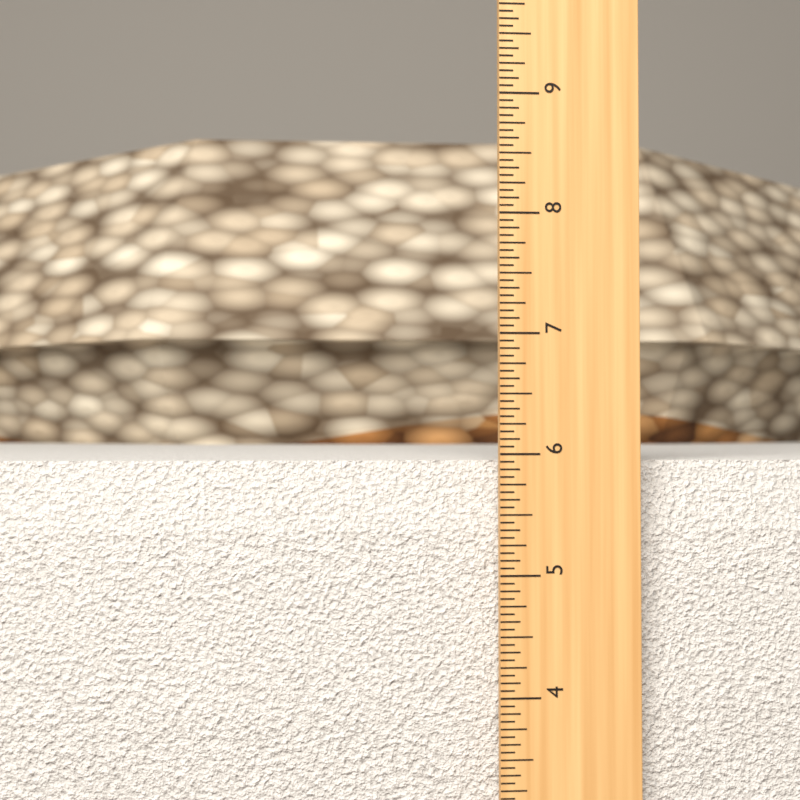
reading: 5.9375 in
